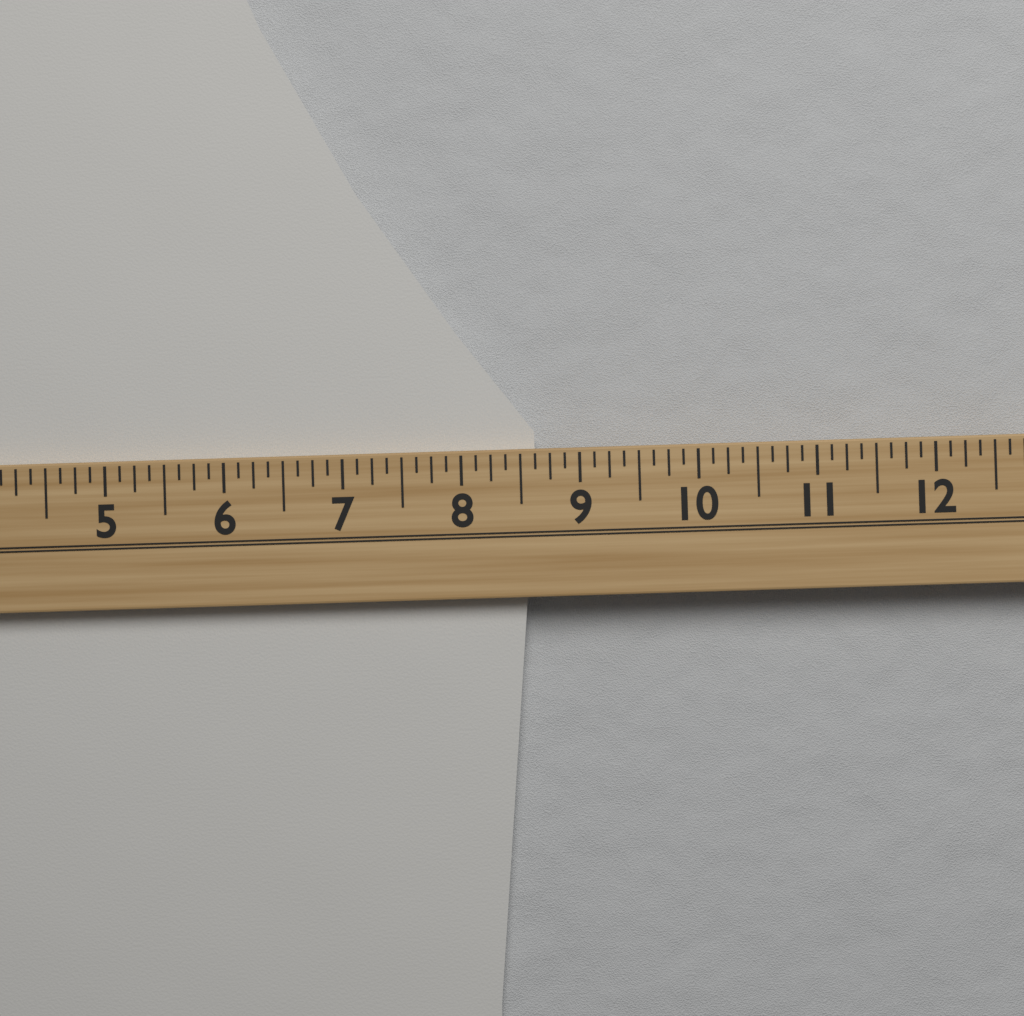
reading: 8.625 (no unit)
